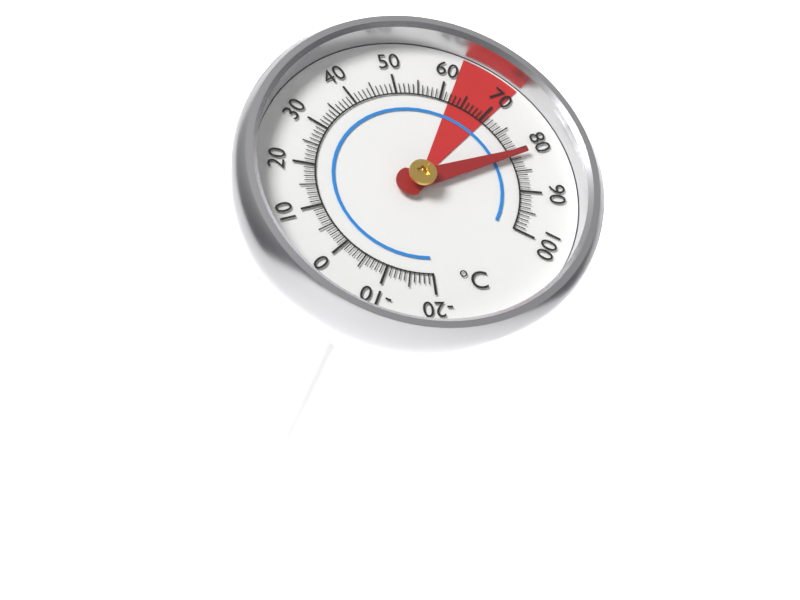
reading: 81 °C
